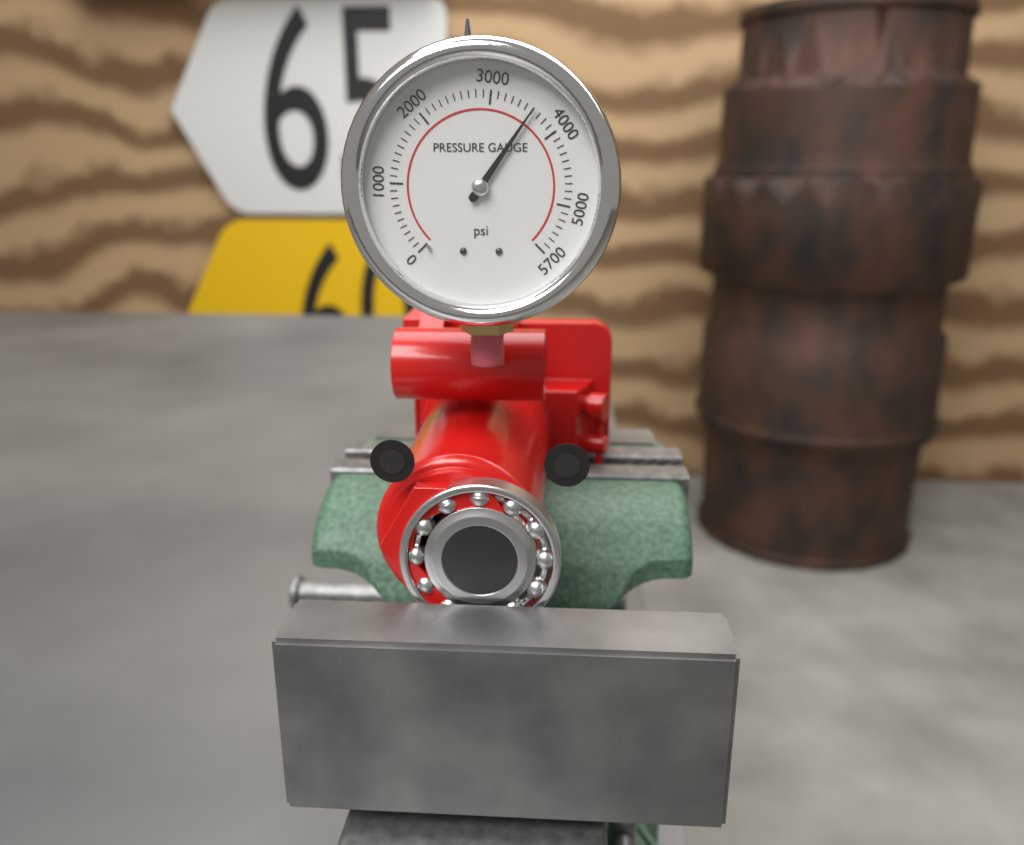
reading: 3600 psi
